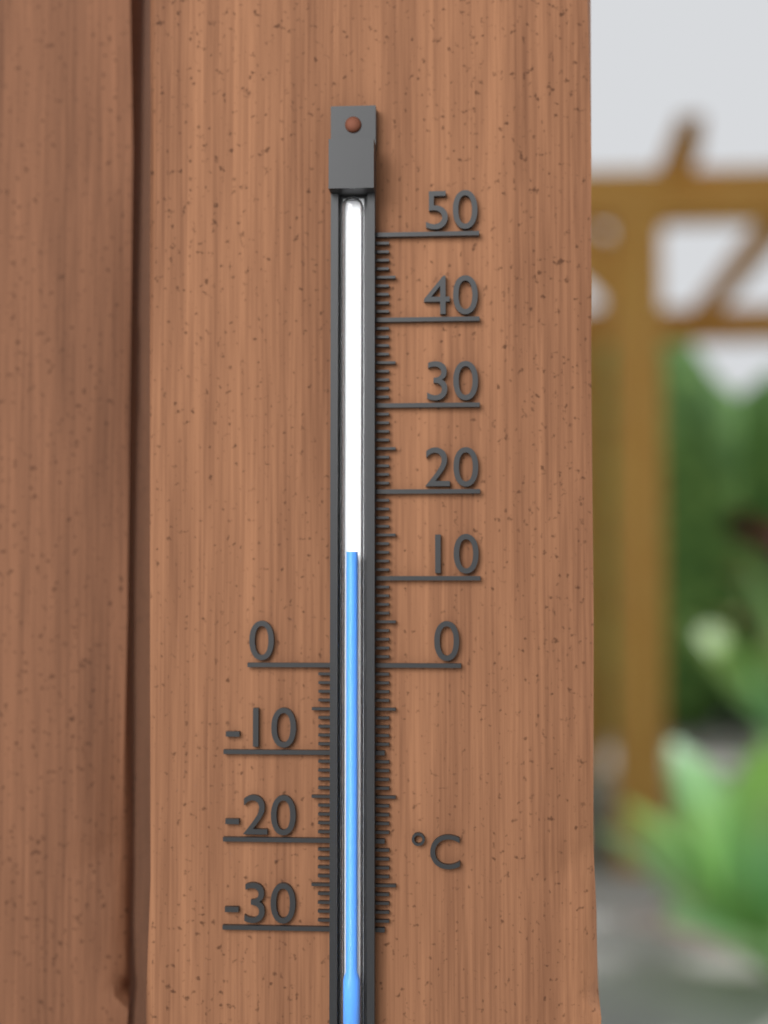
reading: 13 °C
